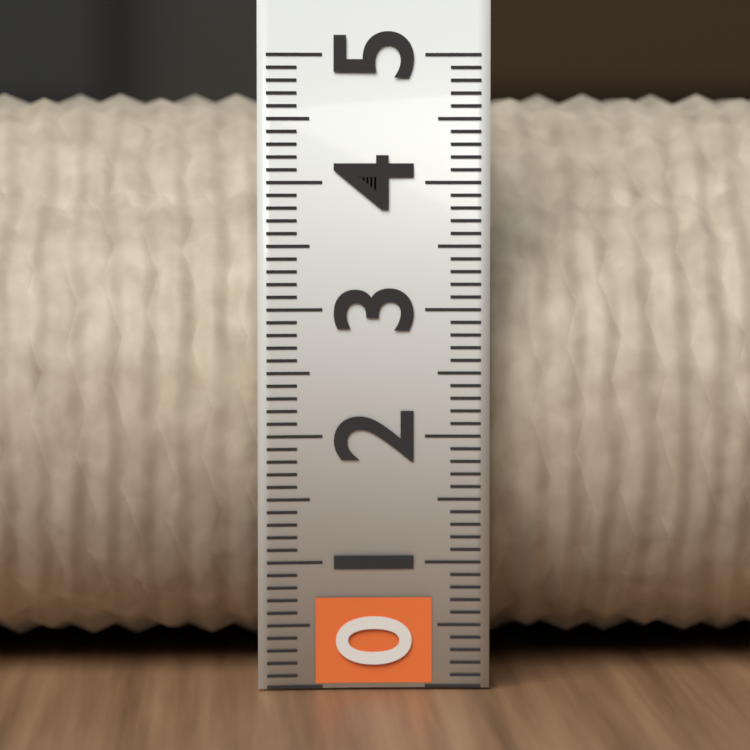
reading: 4.8 (no unit)
